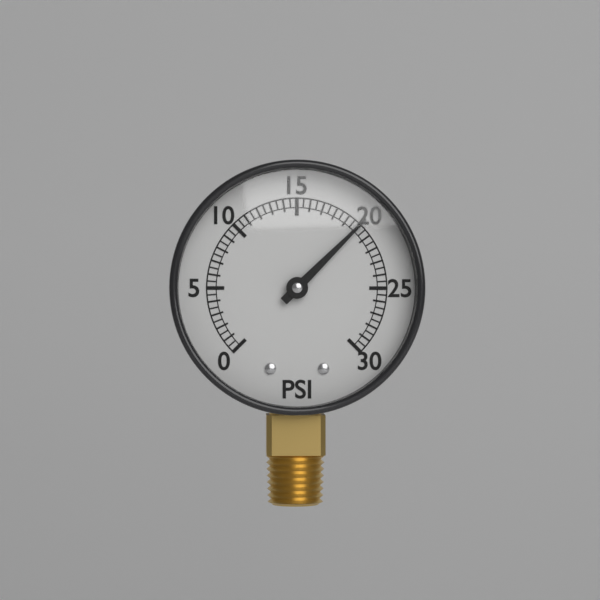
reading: 20.0 psi
